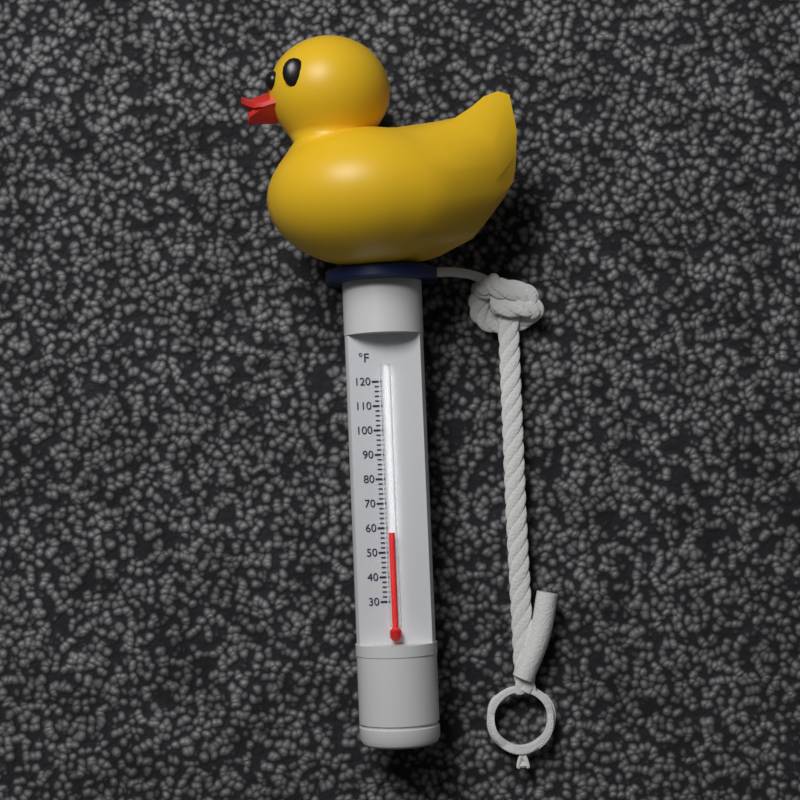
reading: 58 °F
